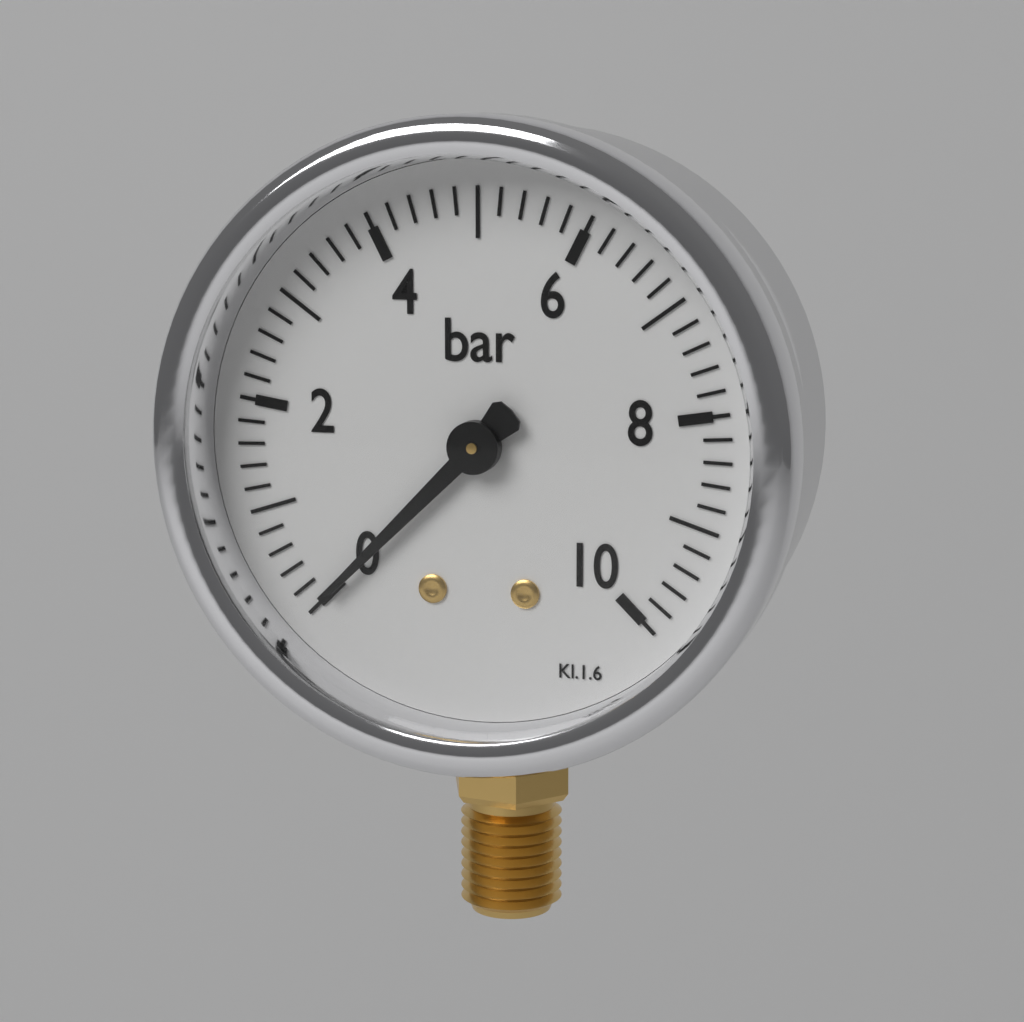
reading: 0.0 bar
